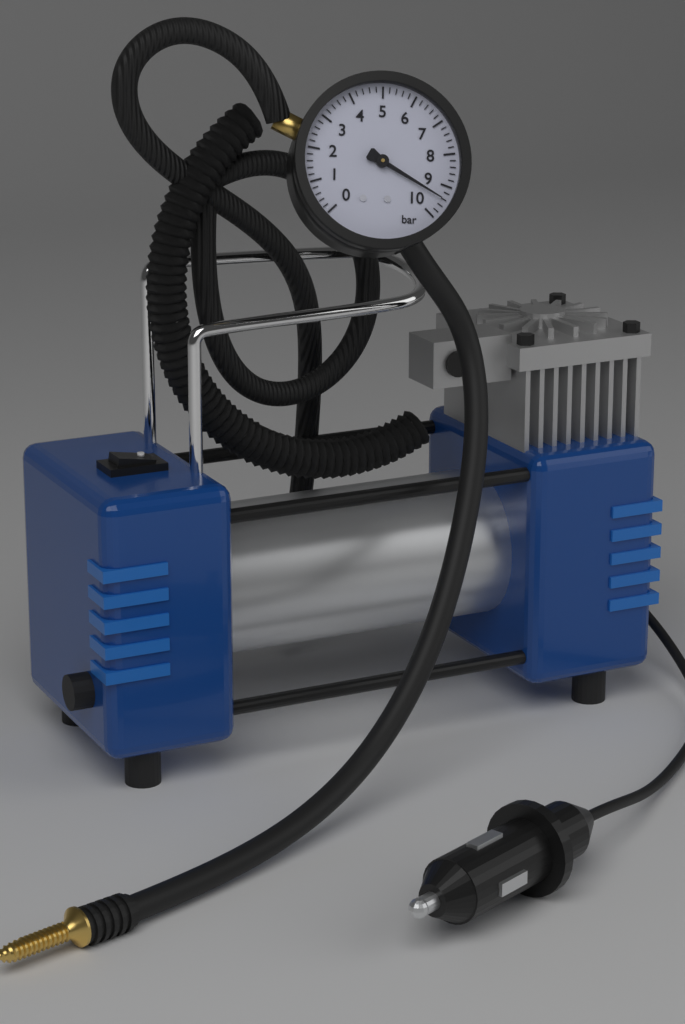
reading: 9.4 bar
